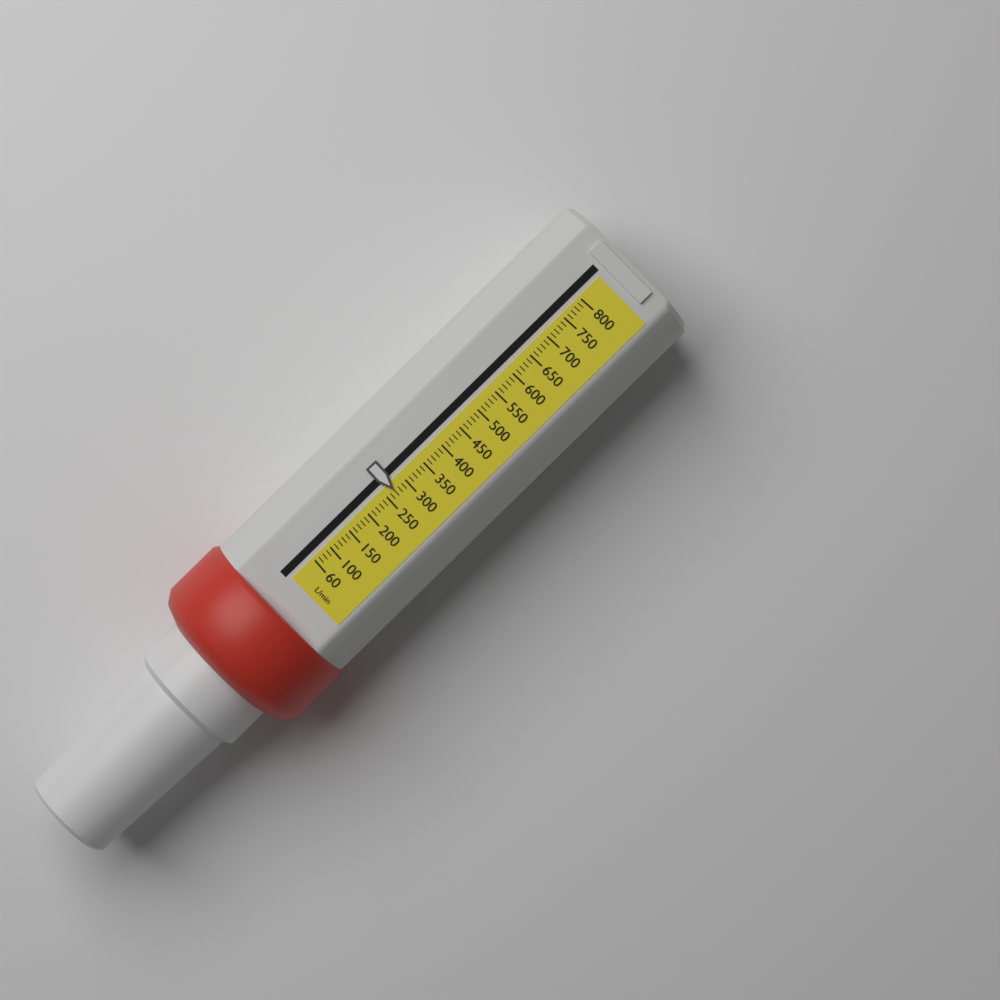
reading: 270 L/min
